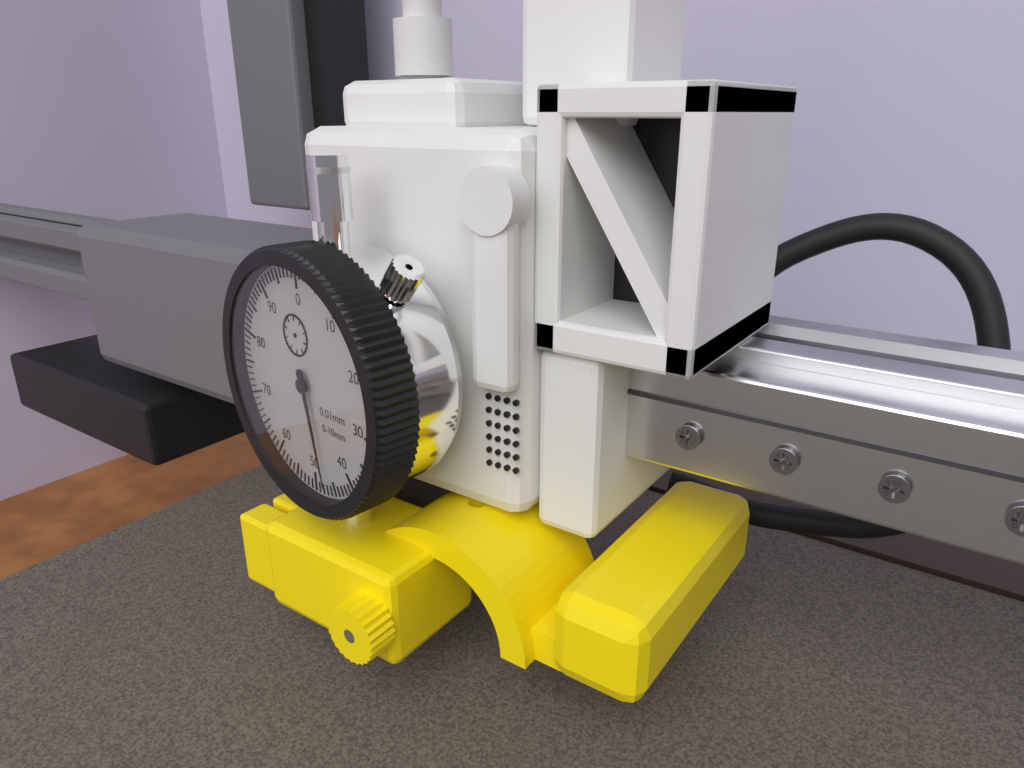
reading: 47 0.01mm
